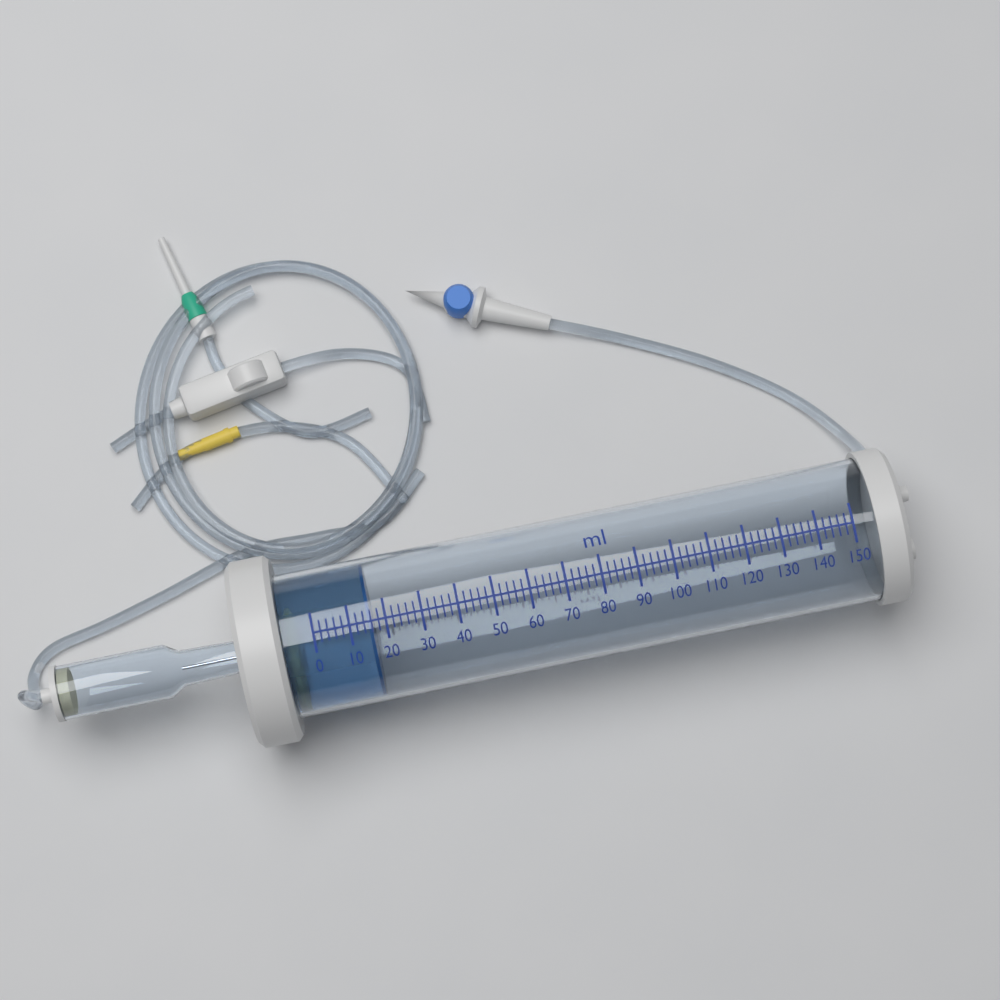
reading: 16 ml
